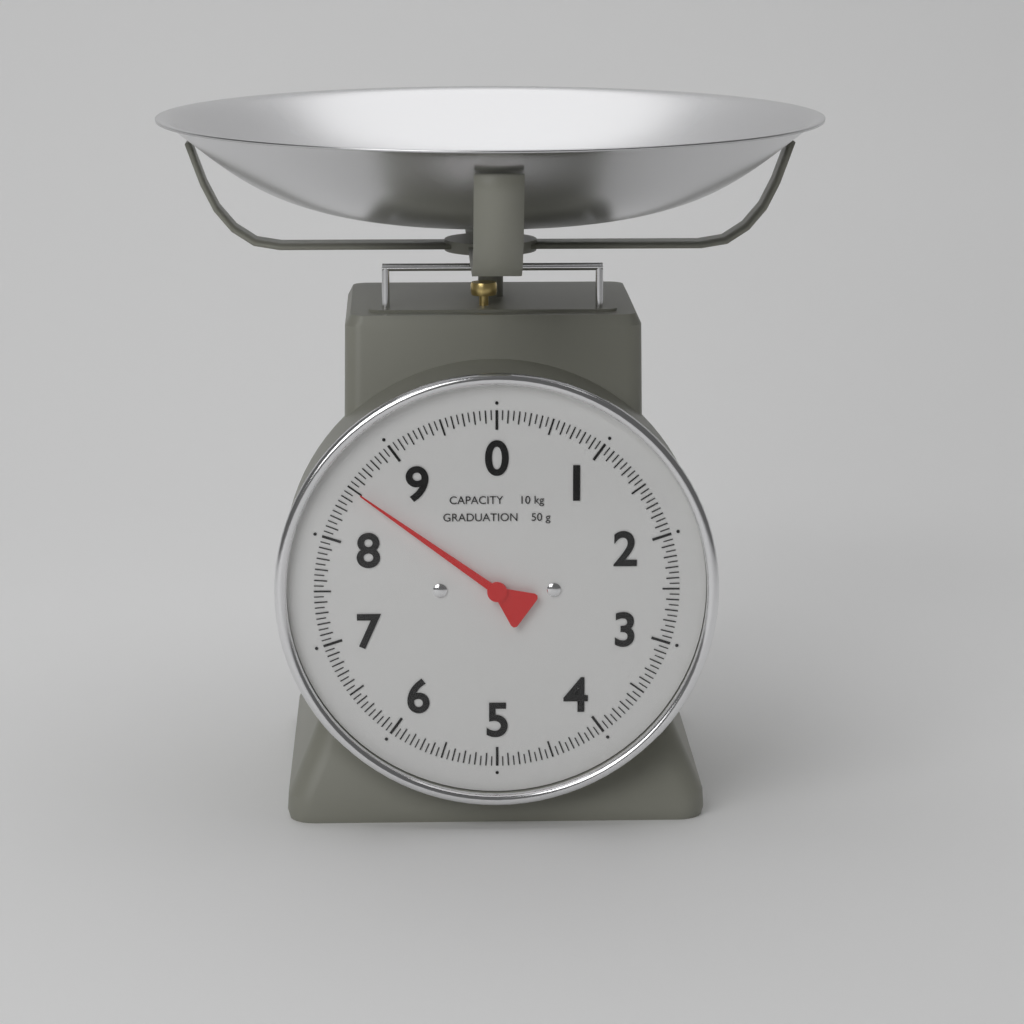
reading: 8.50 kg
